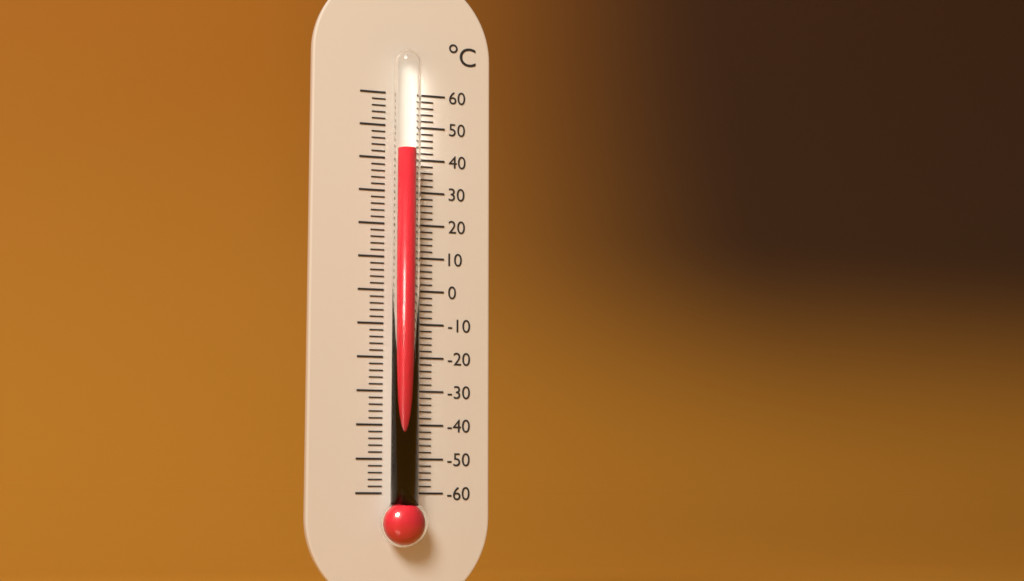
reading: 42 °C
